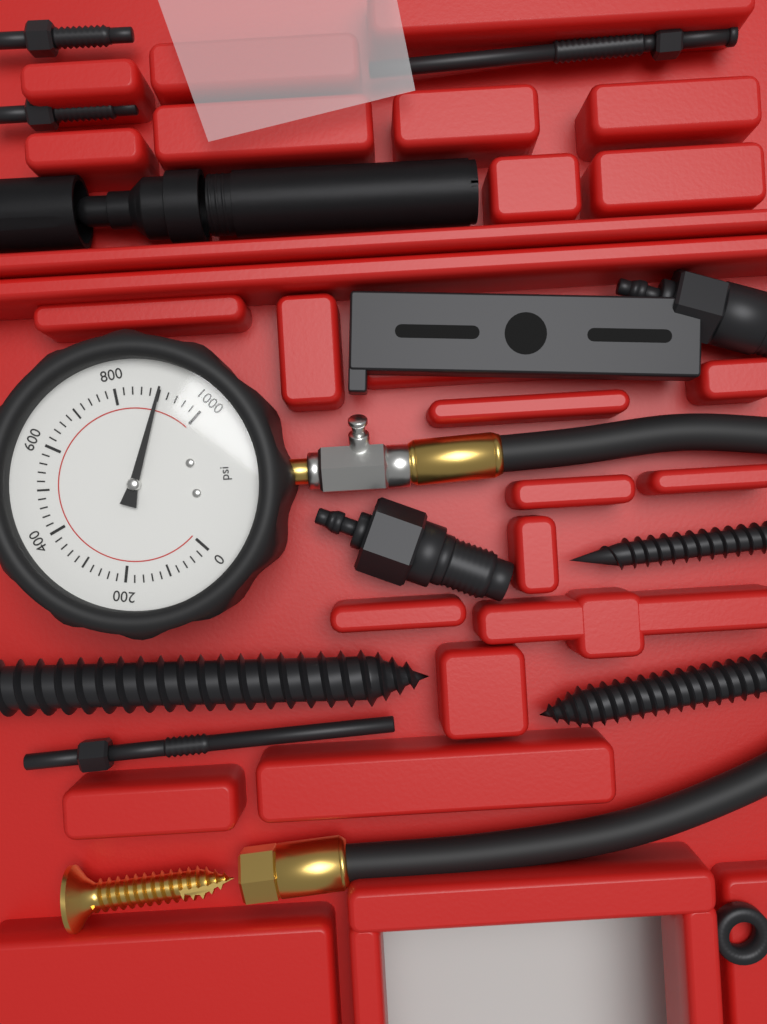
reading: 900 psi
